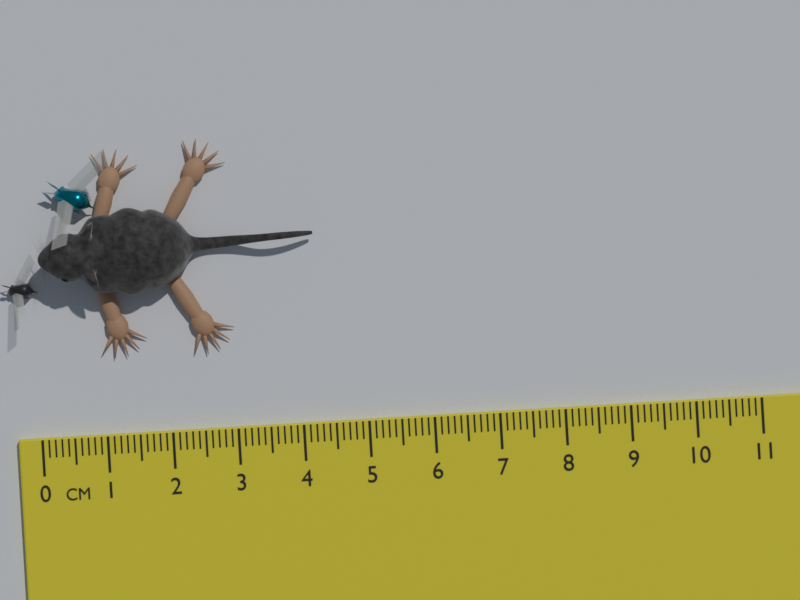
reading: 4.3 cm
